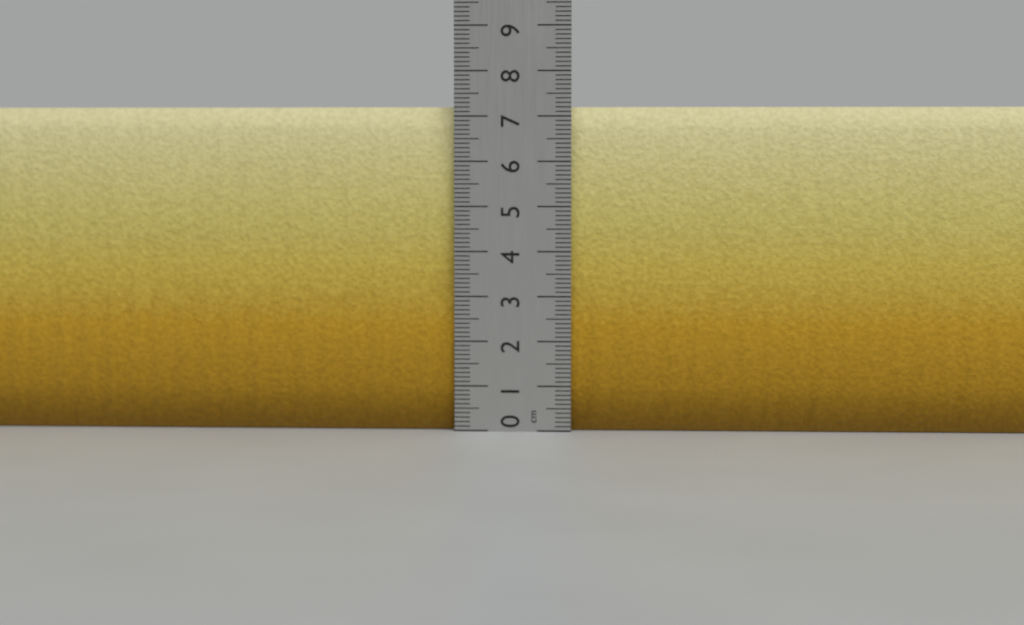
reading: 7.2 cm
